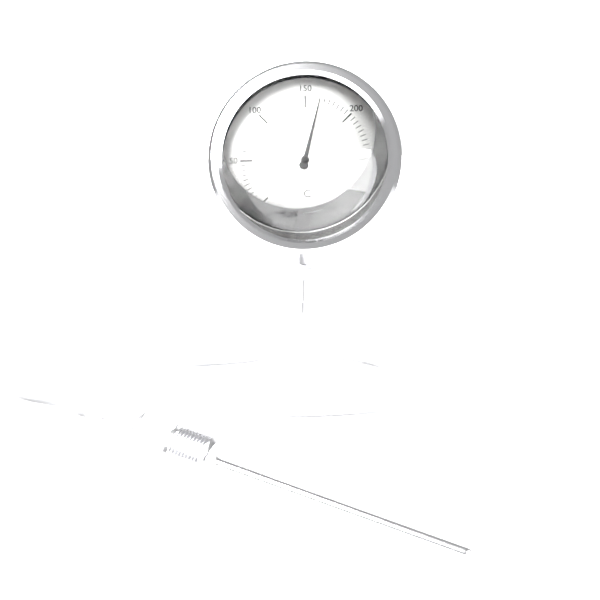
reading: 165 °C
